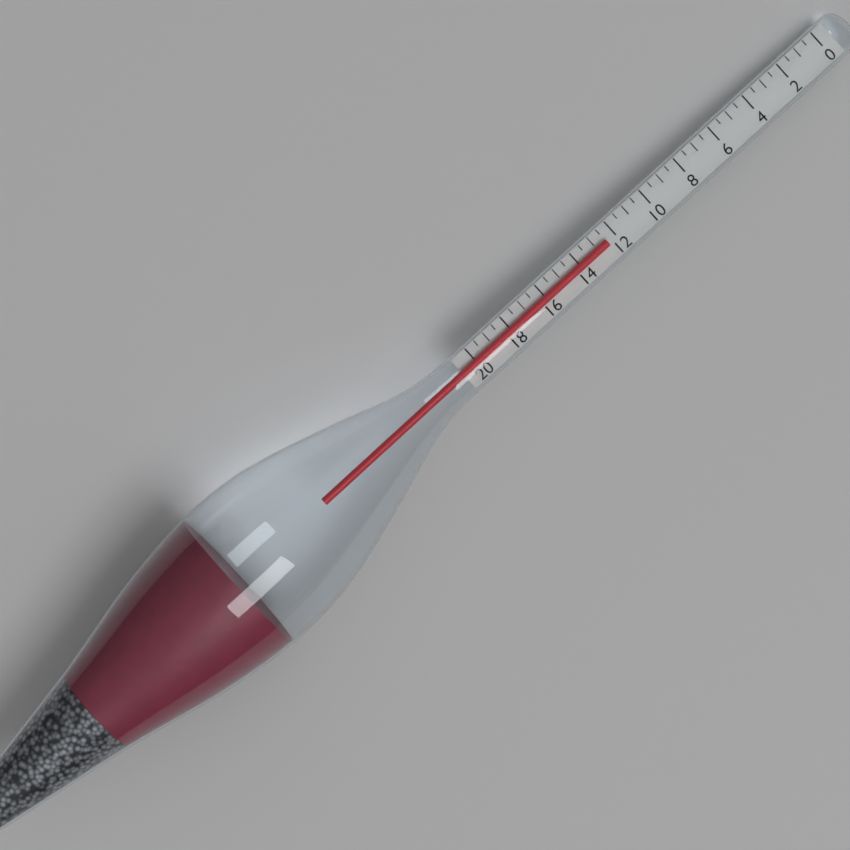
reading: 12.5 (no unit)
